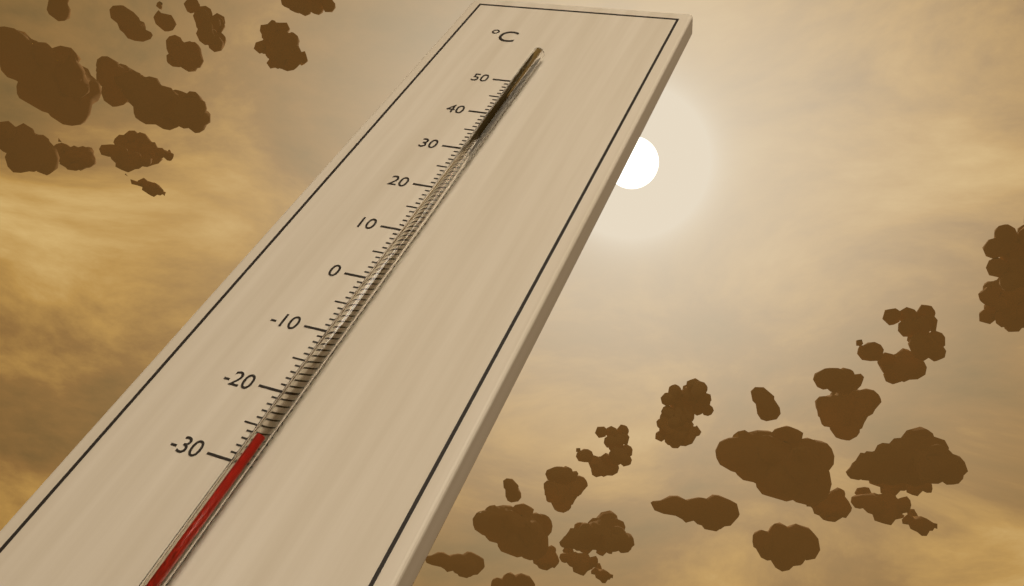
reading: -27 °C
